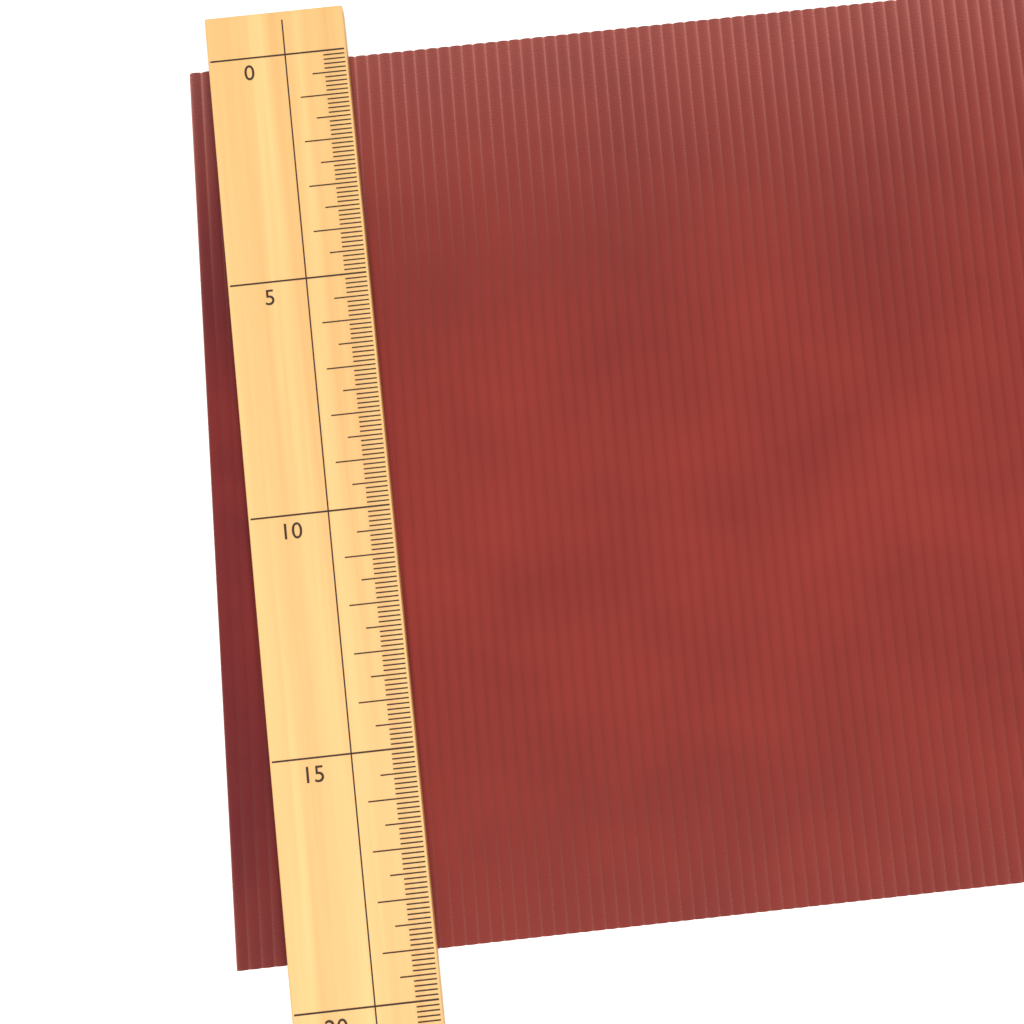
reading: 19.1 (no unit)
